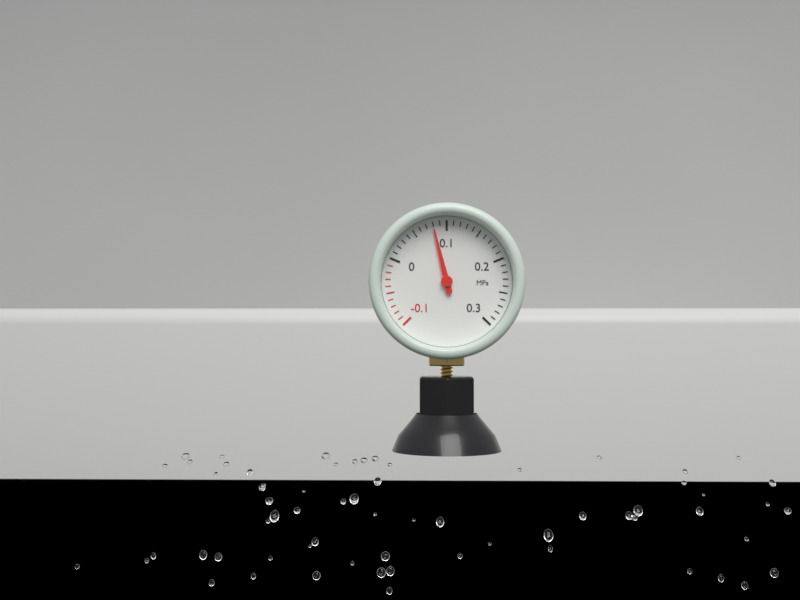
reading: 0.08 MPa
